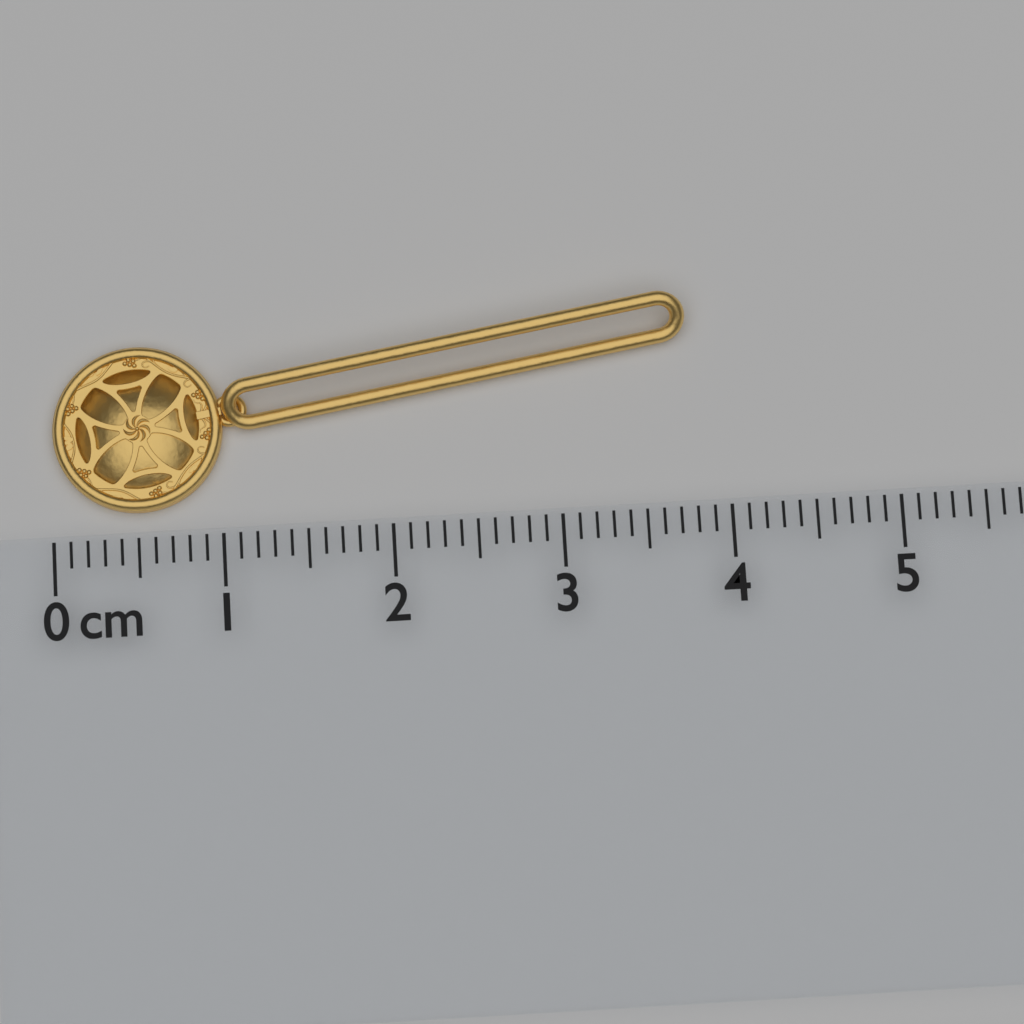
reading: 3.8 cm
